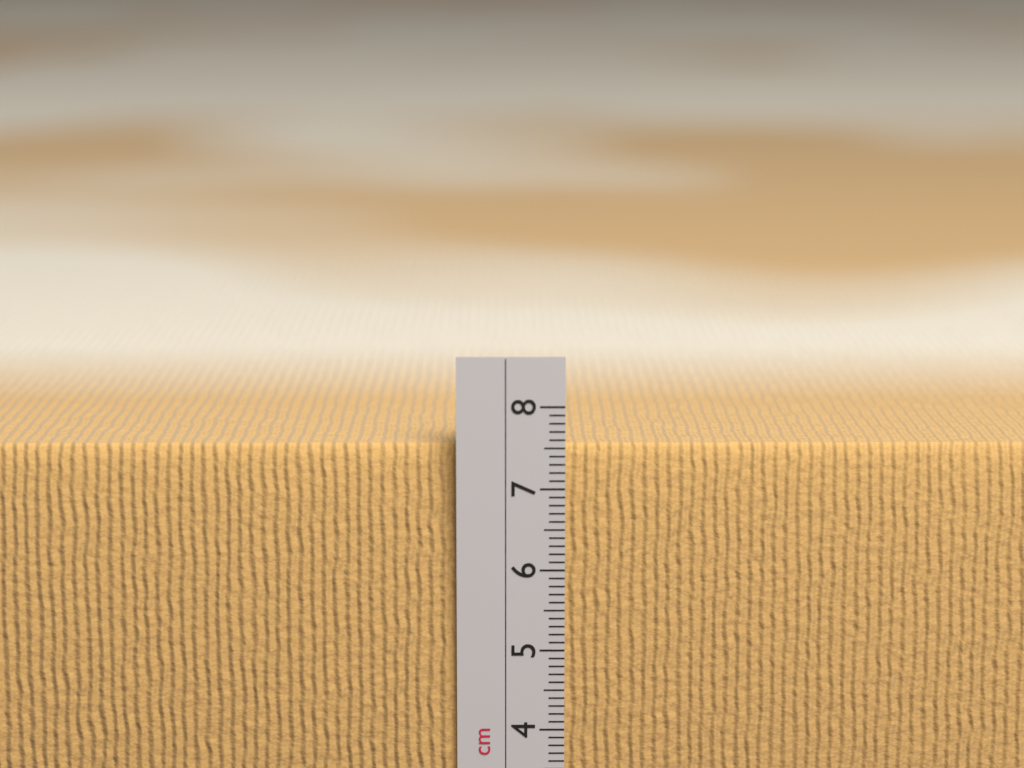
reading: 7.5 cm
